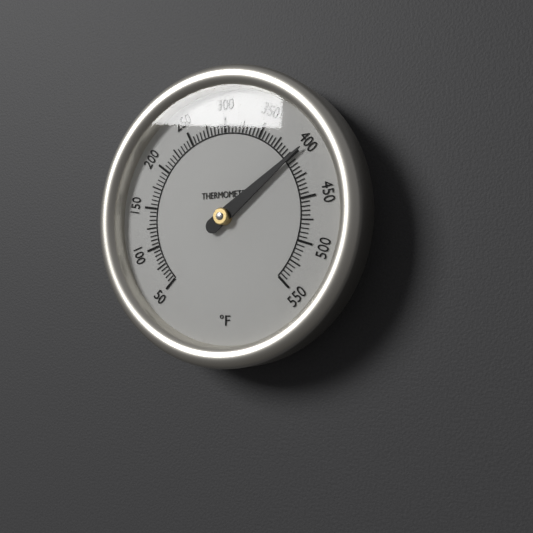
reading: 400 °F
